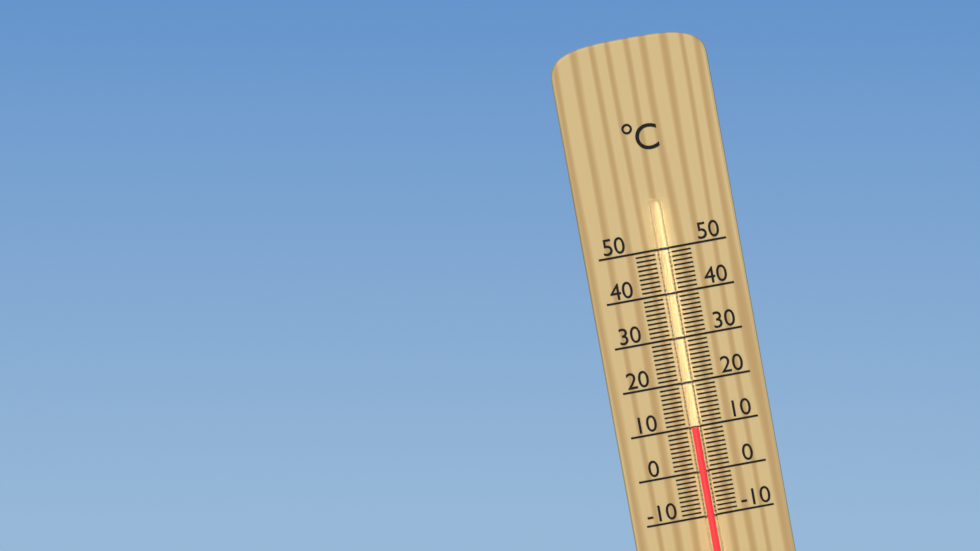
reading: 10 °C
